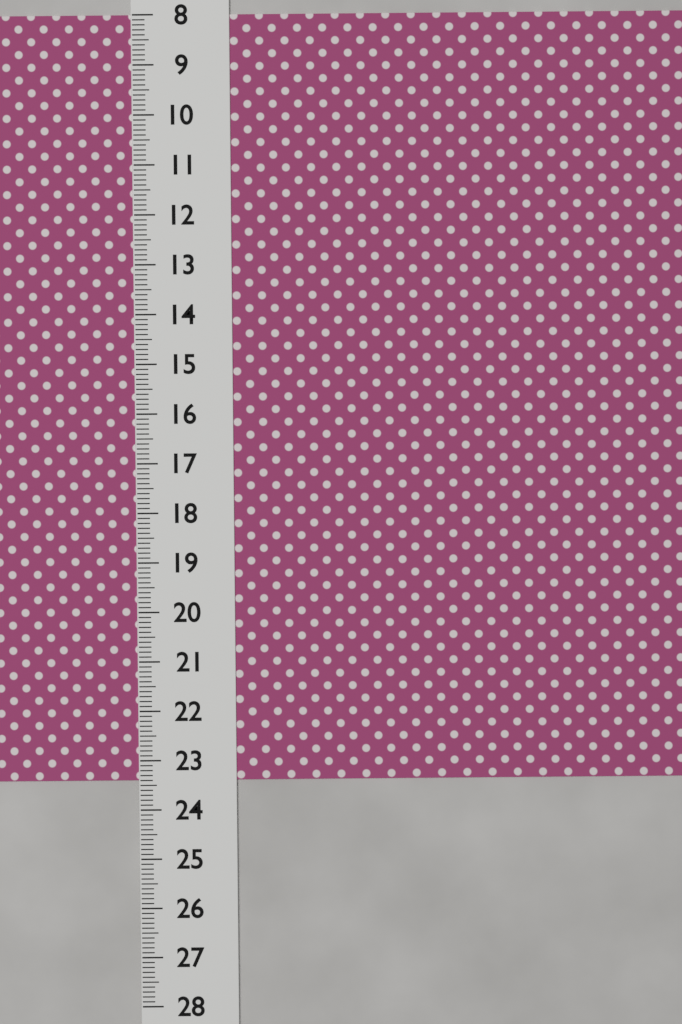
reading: 23.4 (no unit)
